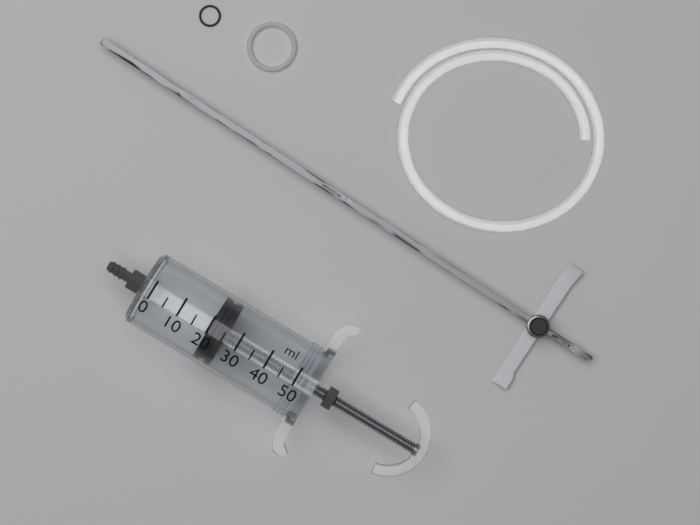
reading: 20 ml
